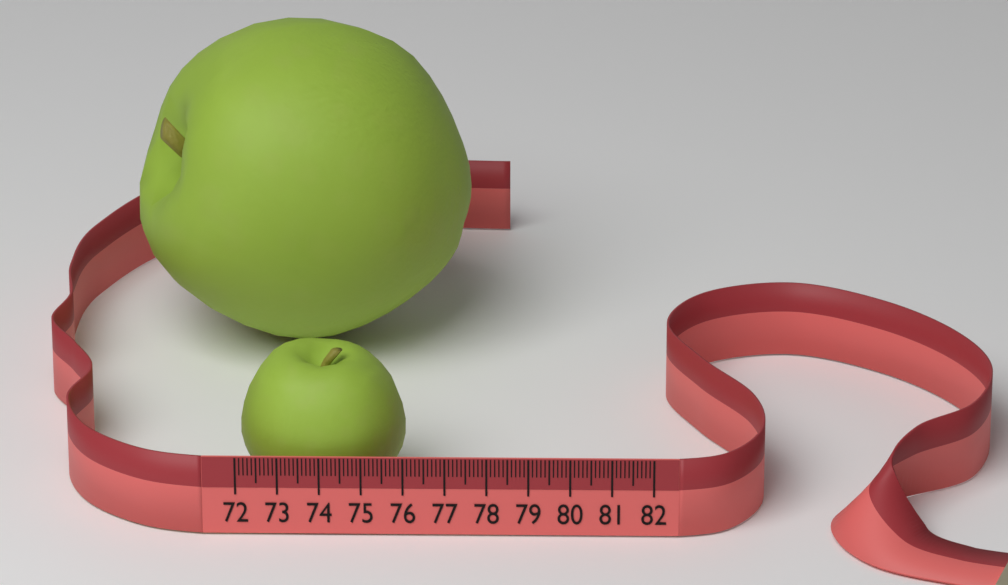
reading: 76.0 (no unit)
